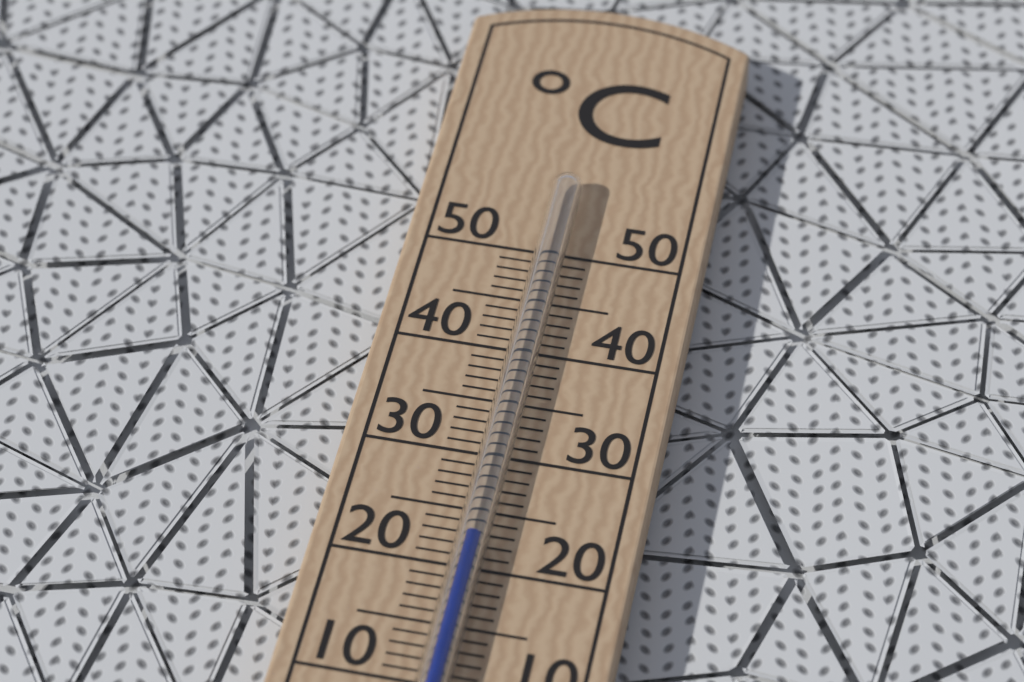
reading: 22 °C
